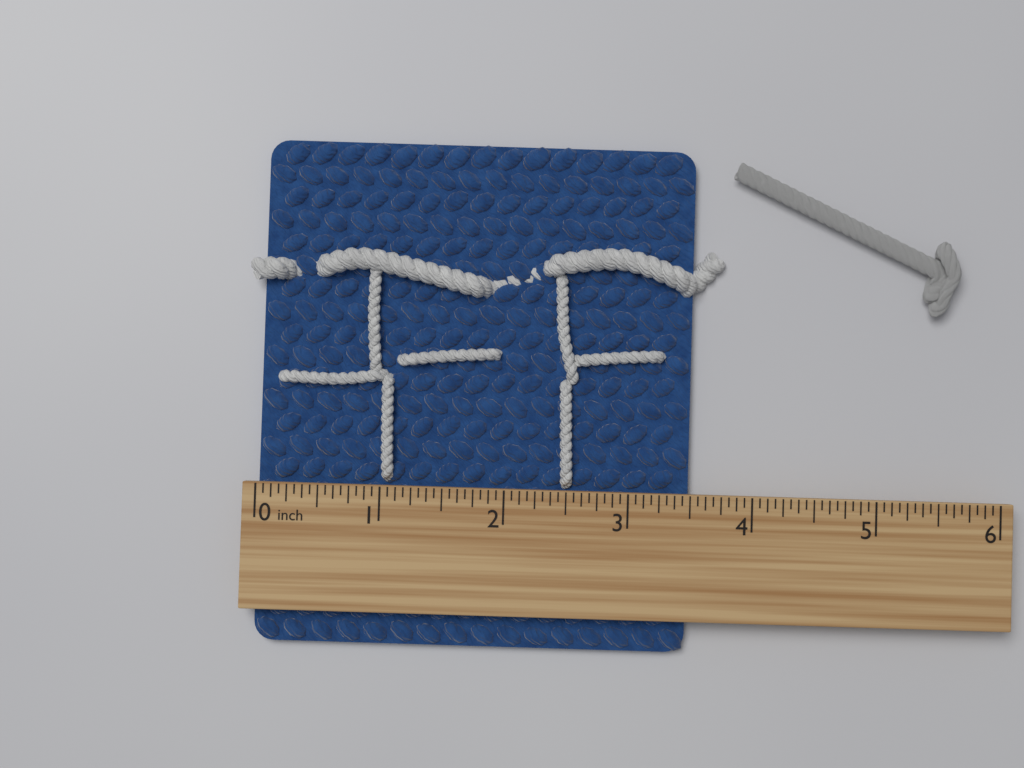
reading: 3.5000 inch
